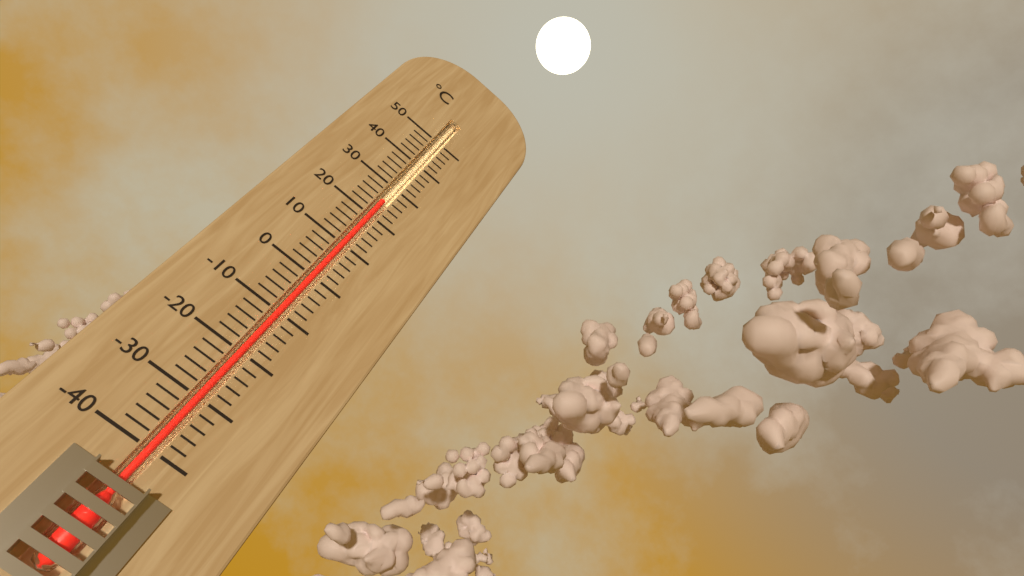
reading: 25 °C
